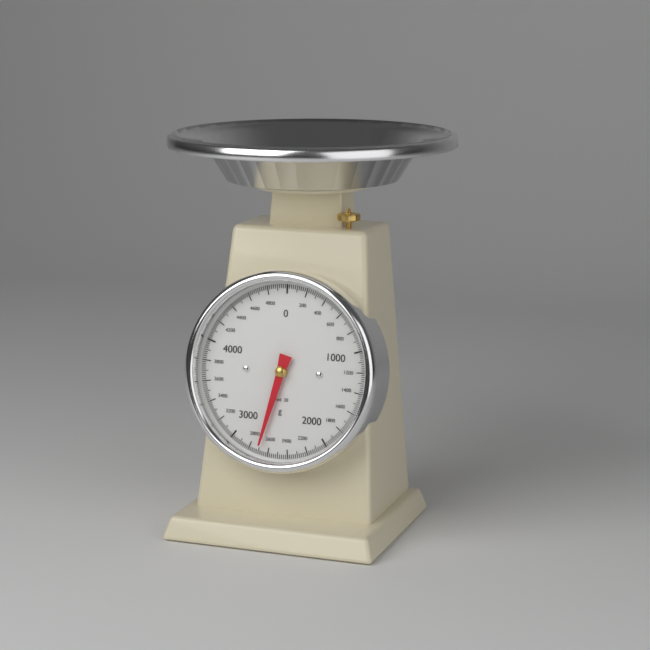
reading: 2700 g
